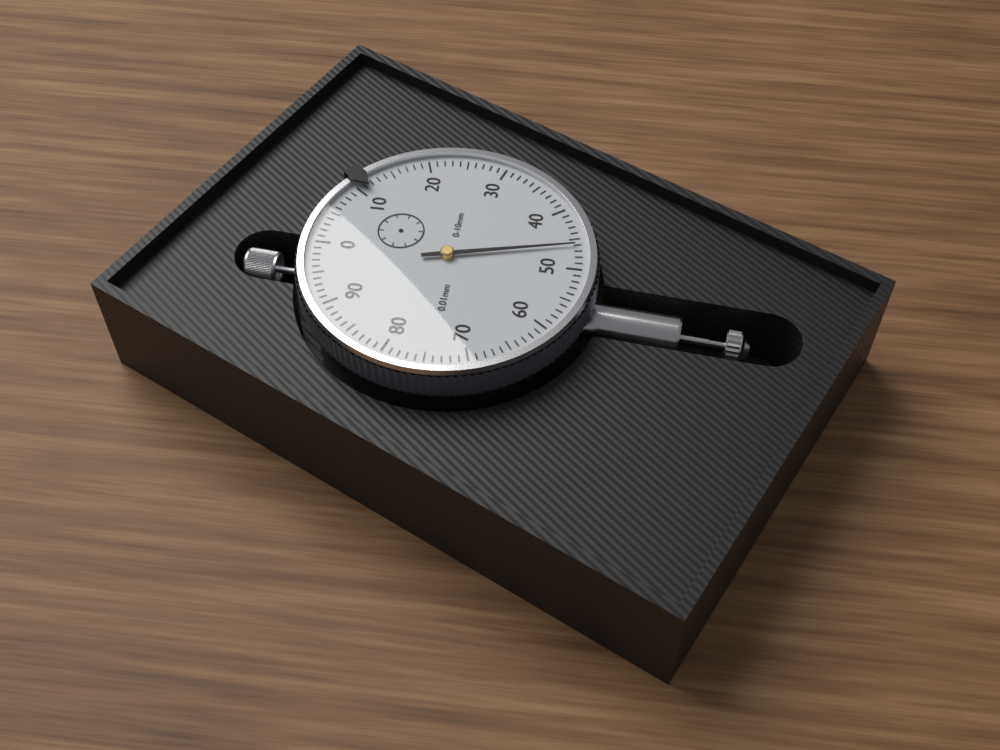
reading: 0.46 mm
